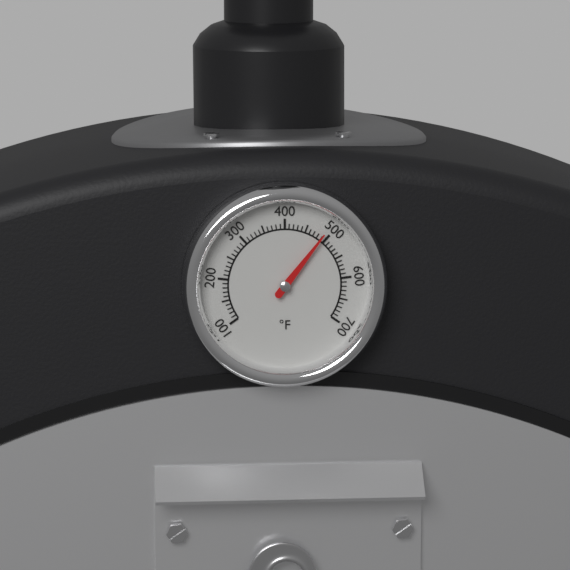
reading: 490 °F
